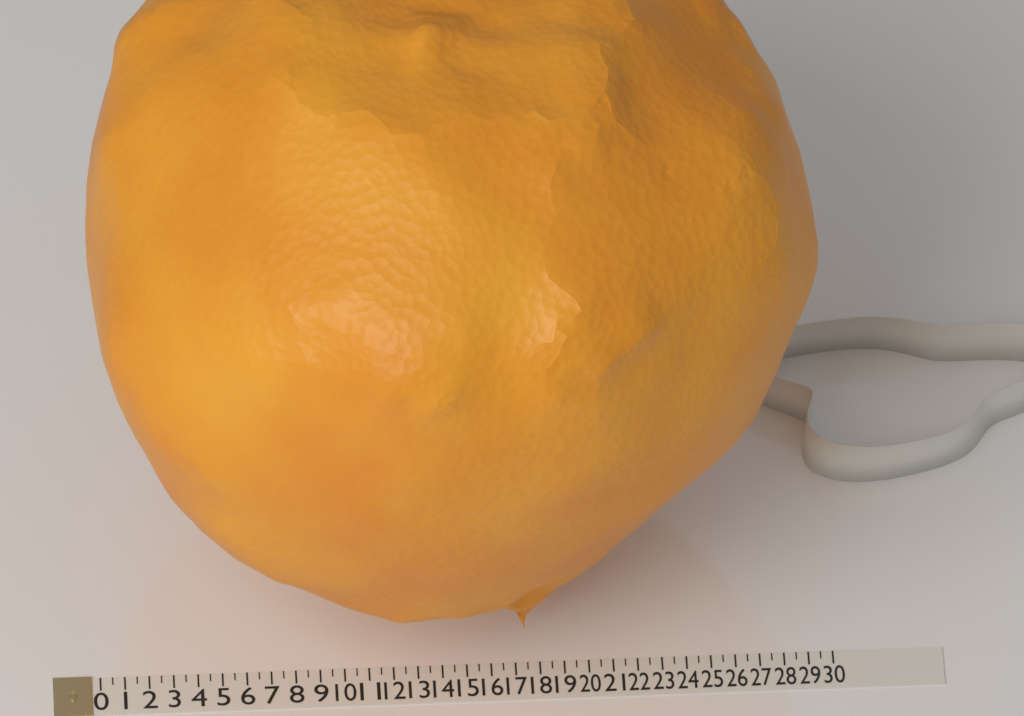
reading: 29.5 (no unit)
